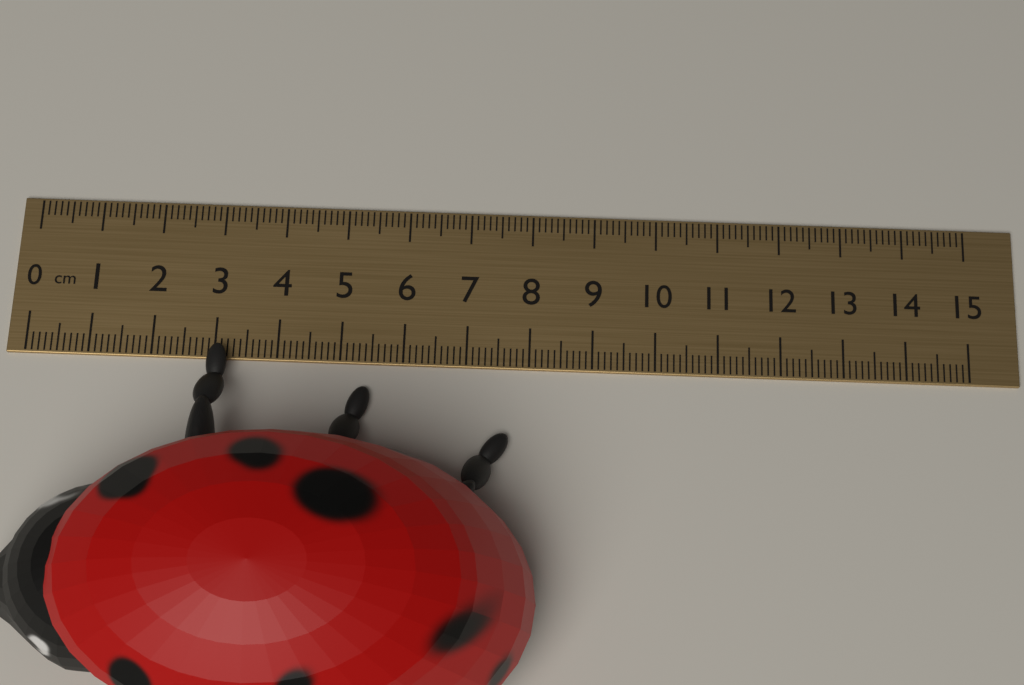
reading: 8.2 cm
